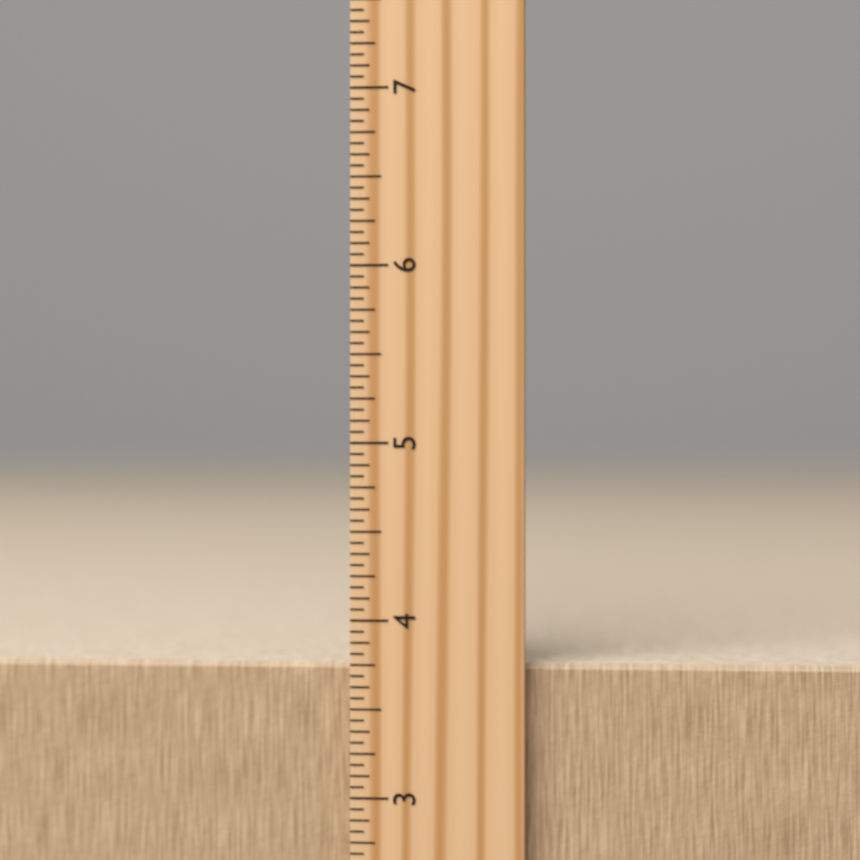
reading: 3.7500 inch
